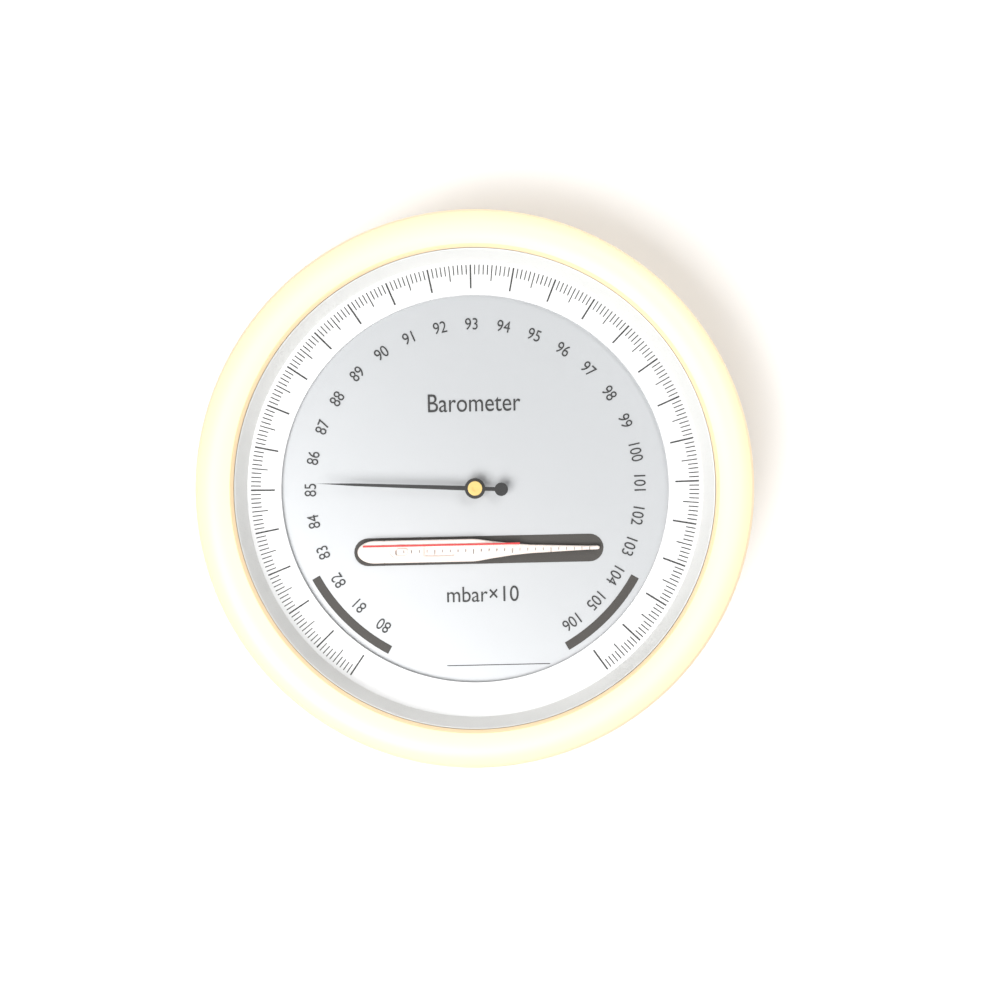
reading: 85.2 mbar×10
